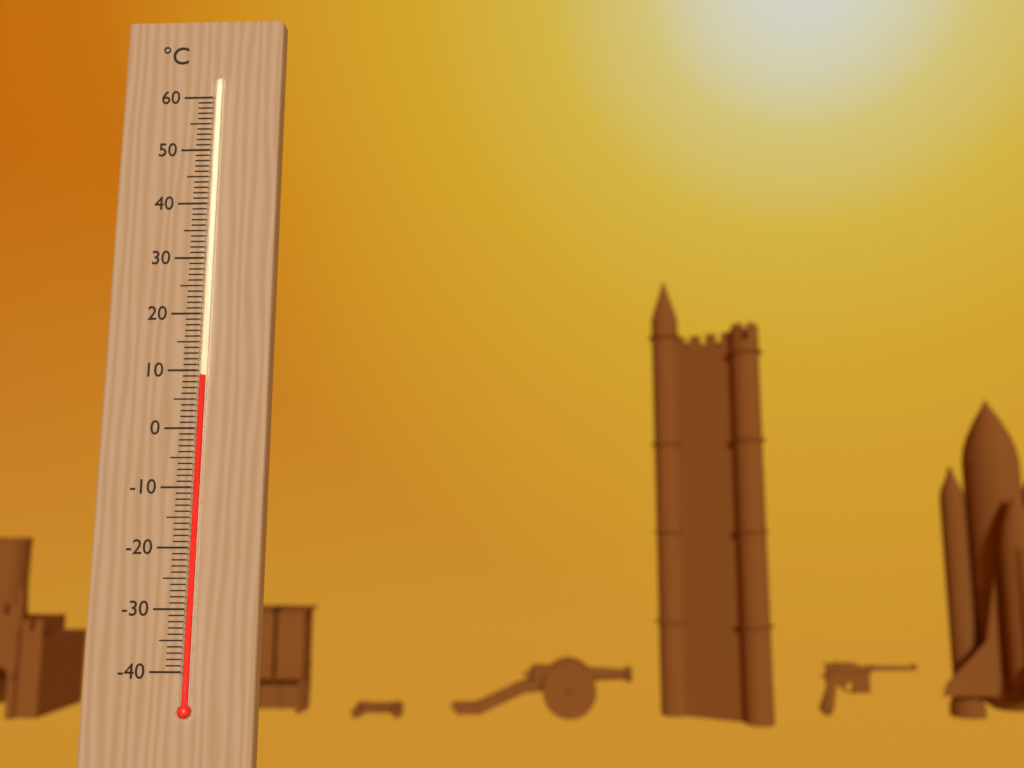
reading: 9 °C
